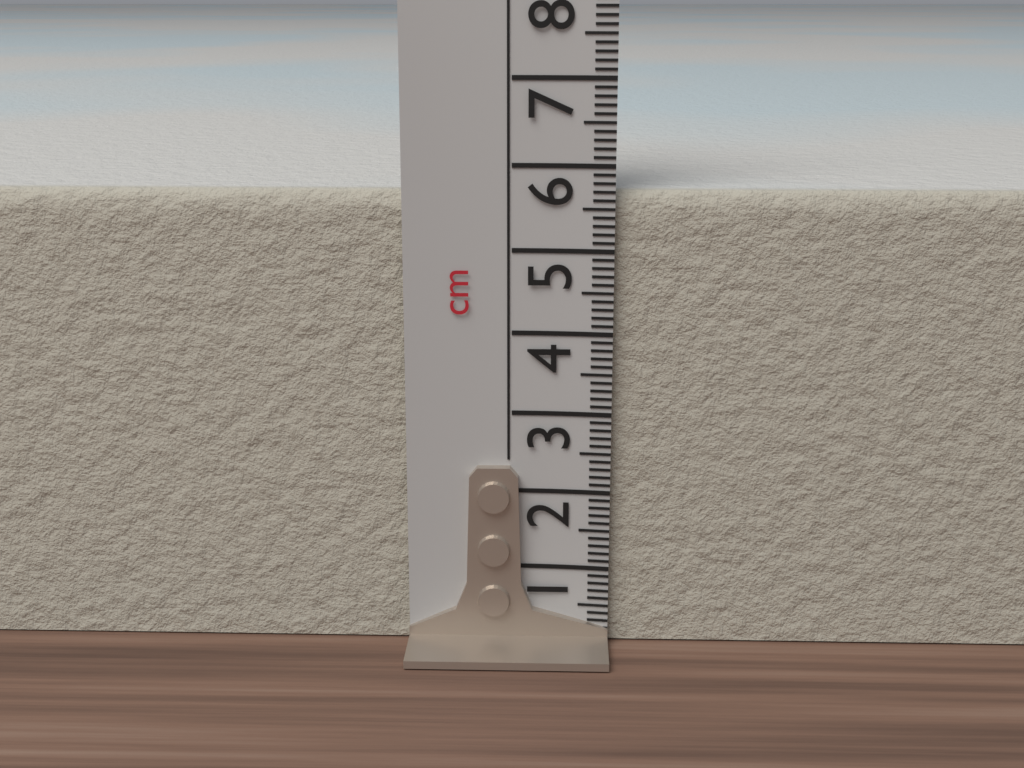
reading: 5.7 cm
